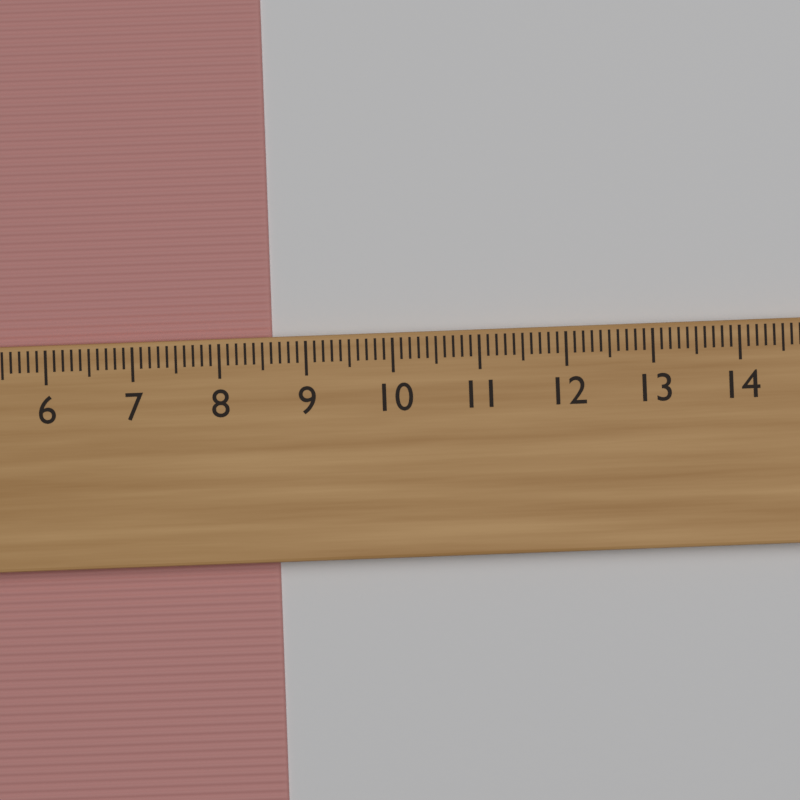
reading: 8.6 cm
